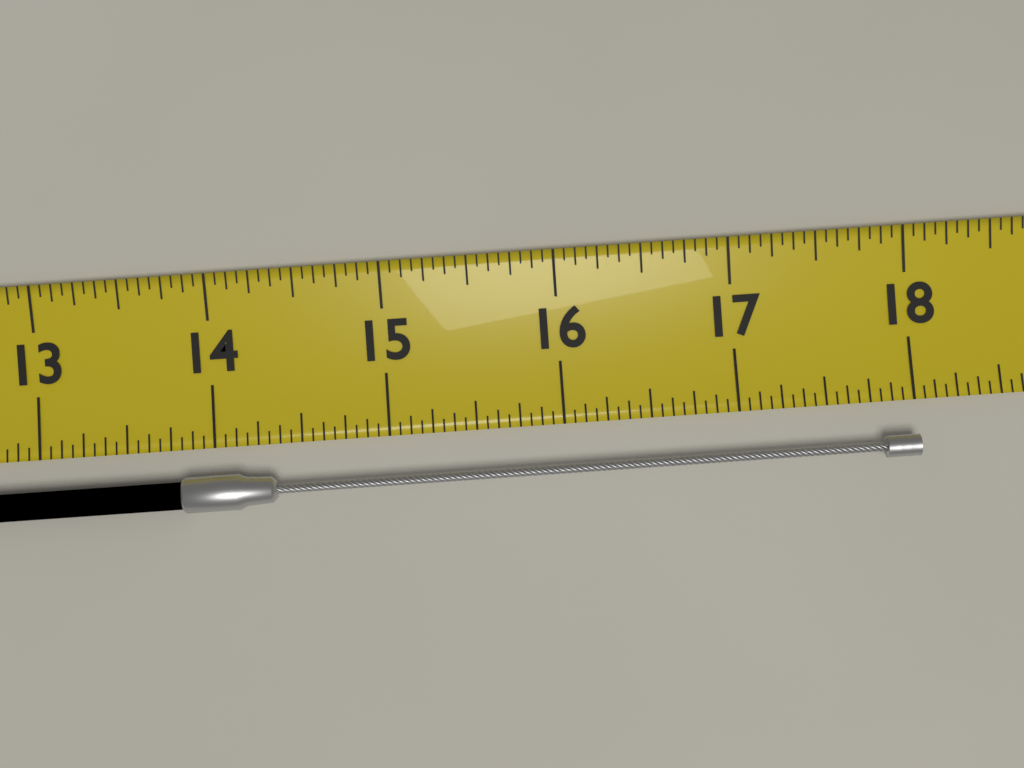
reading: 18.0000 (no unit)
